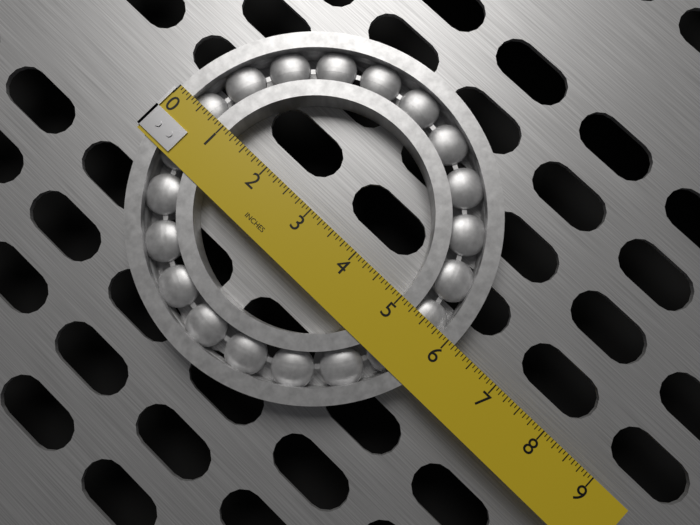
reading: 6.1250 in
